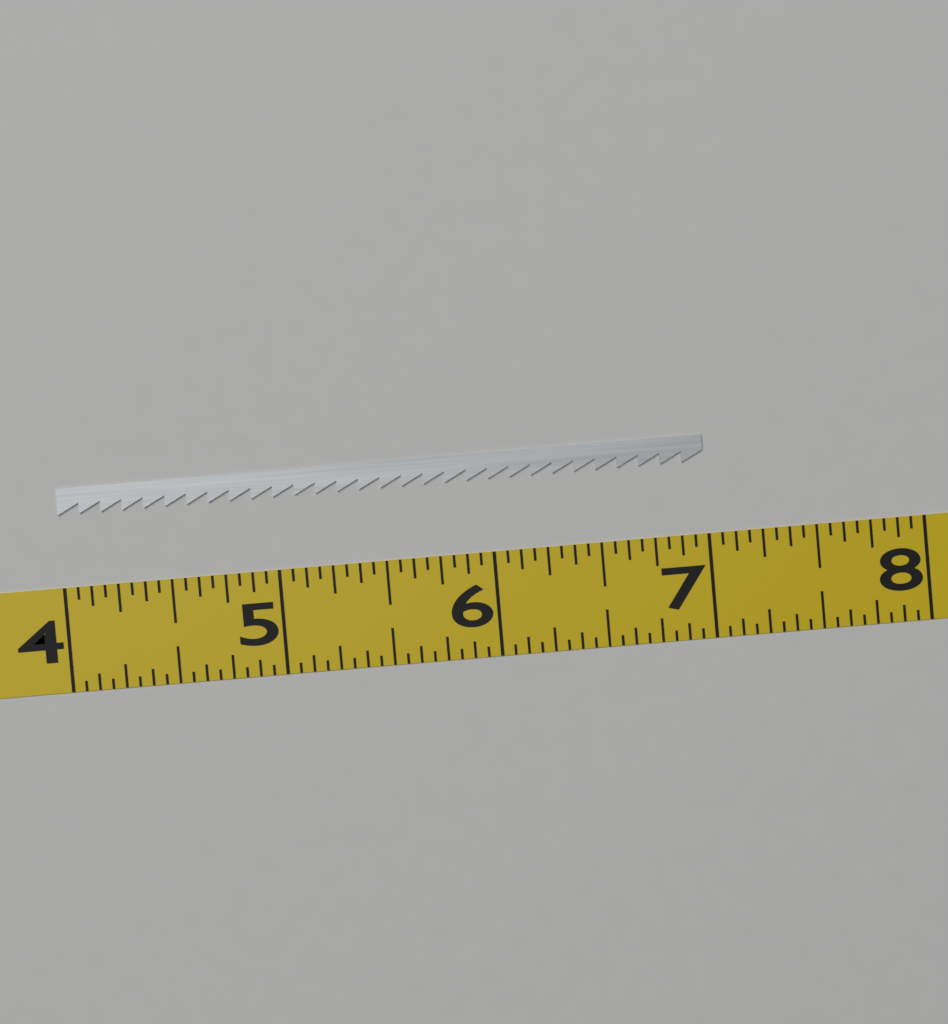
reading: 7.0000 (no unit)
